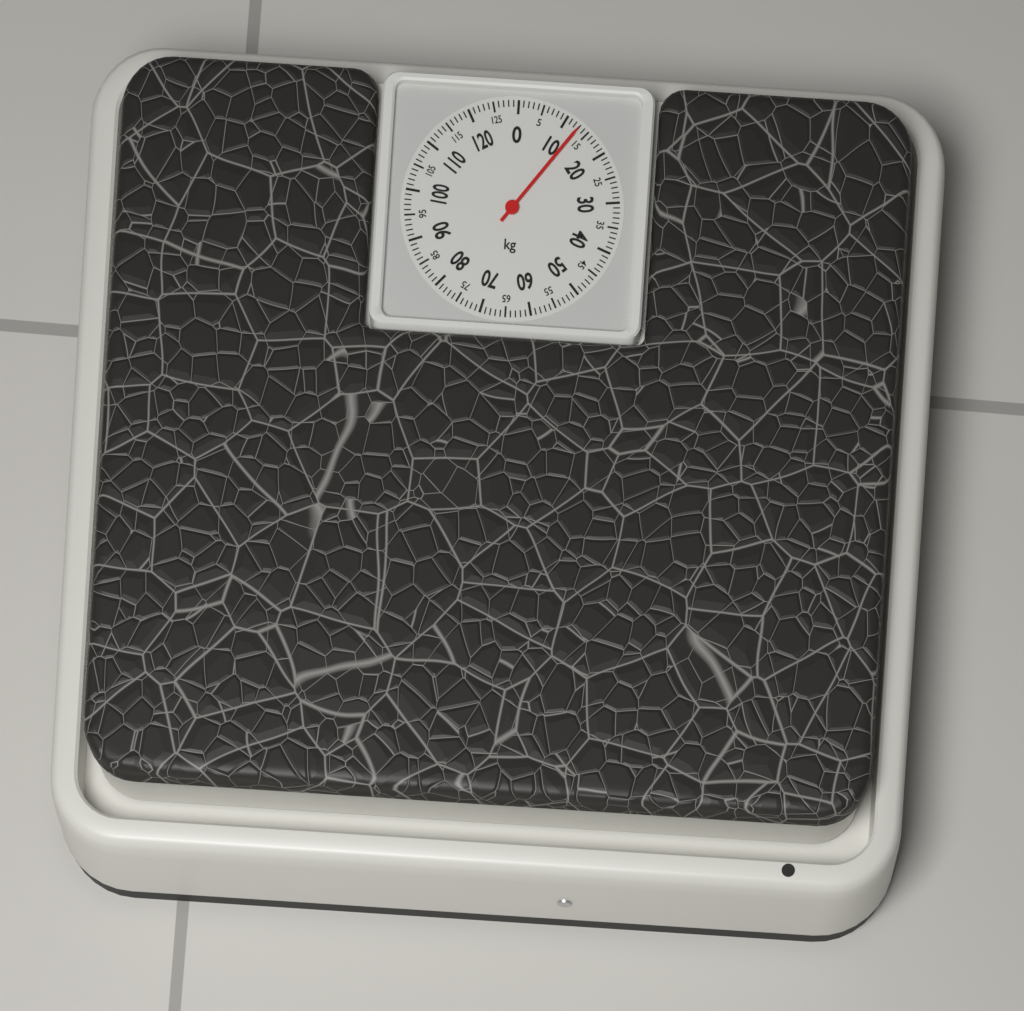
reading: 13 kg
